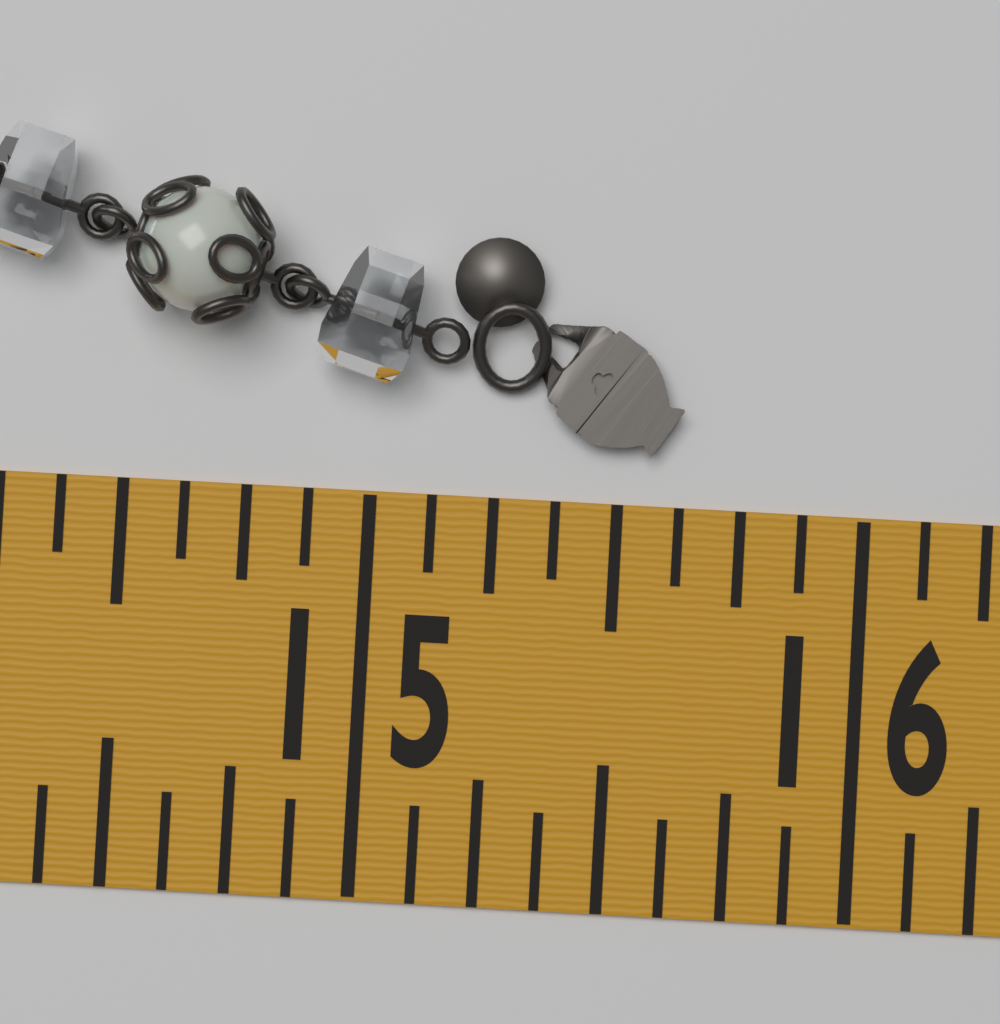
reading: 15.625 in
